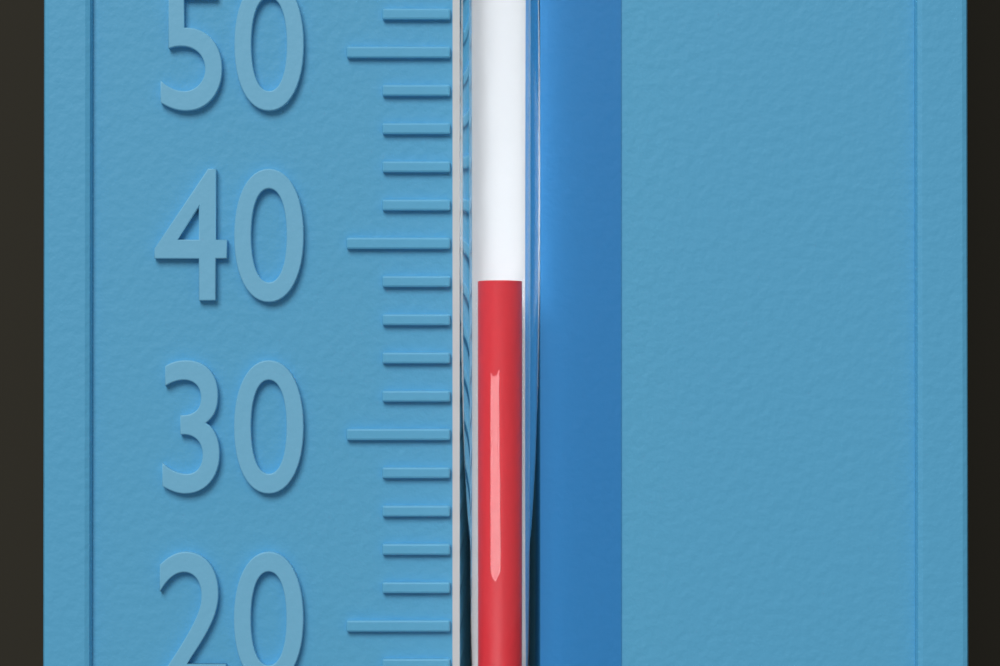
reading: 38 °F
